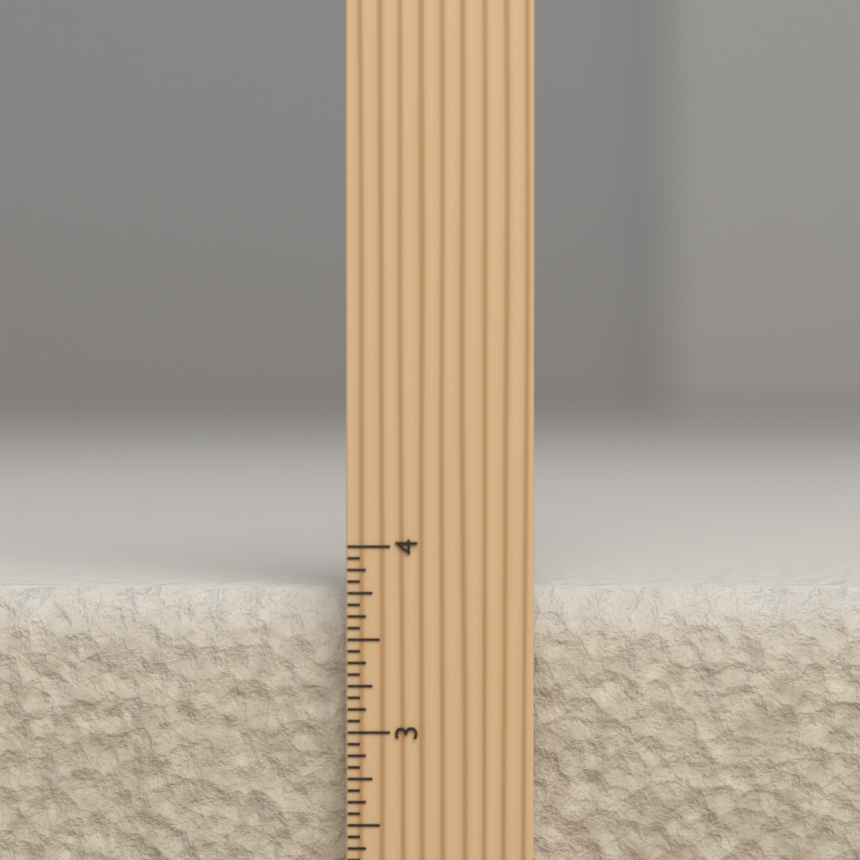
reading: 3.7500 inch
